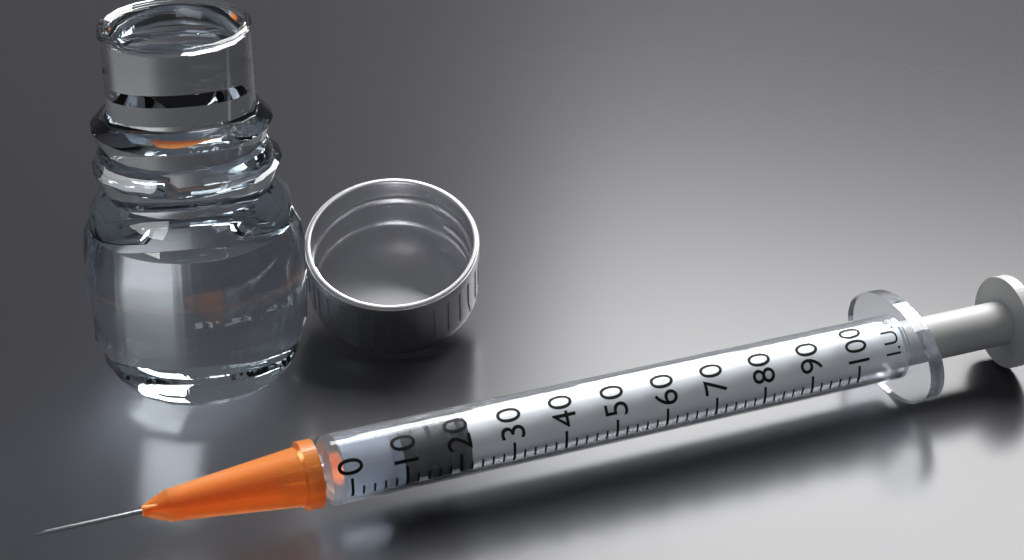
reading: 10 I.U.
